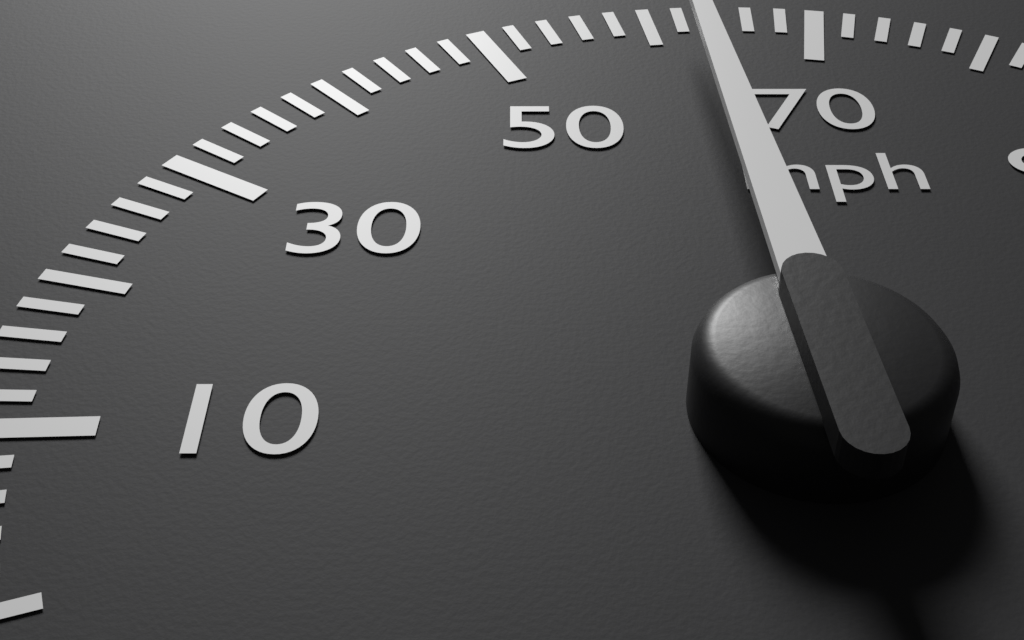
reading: 62 mph
